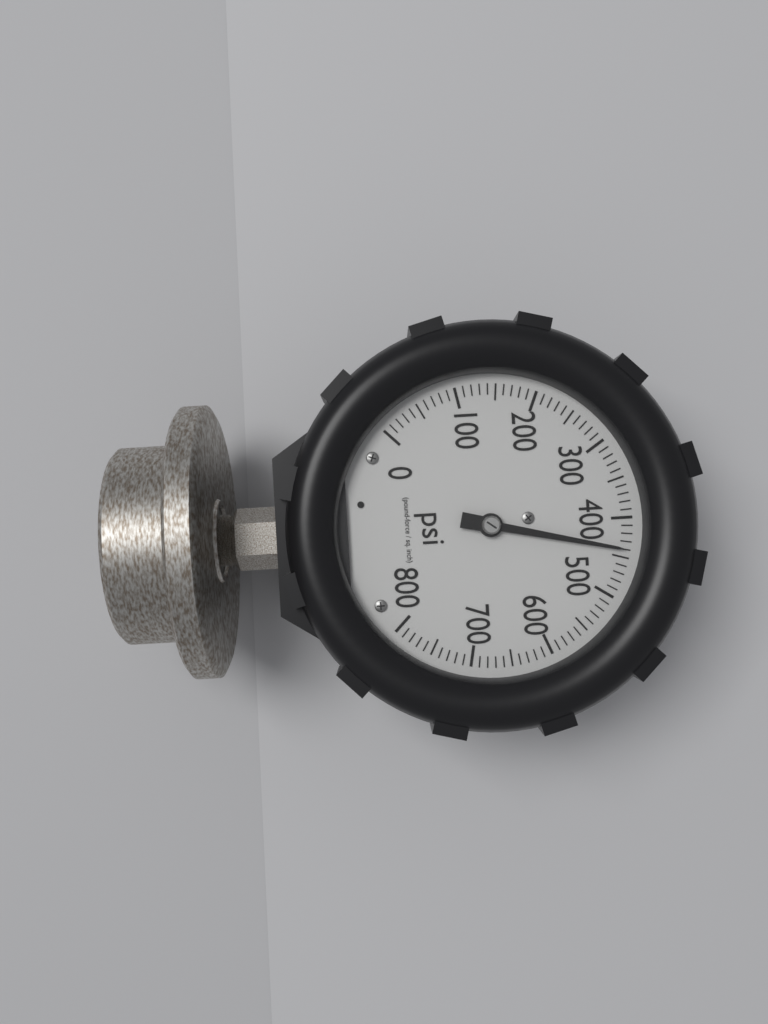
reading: 440 psi
